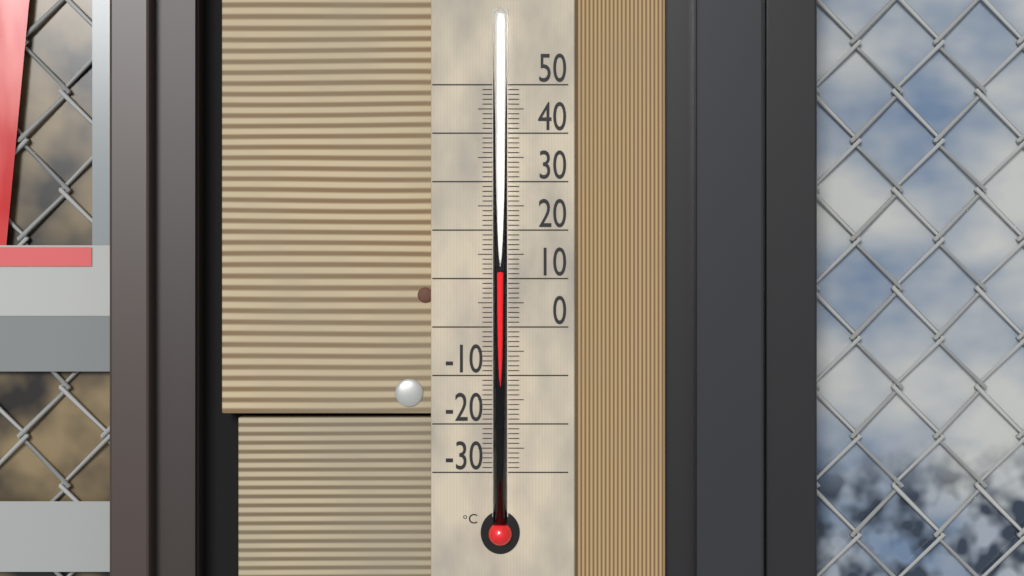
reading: 11.5 °C
